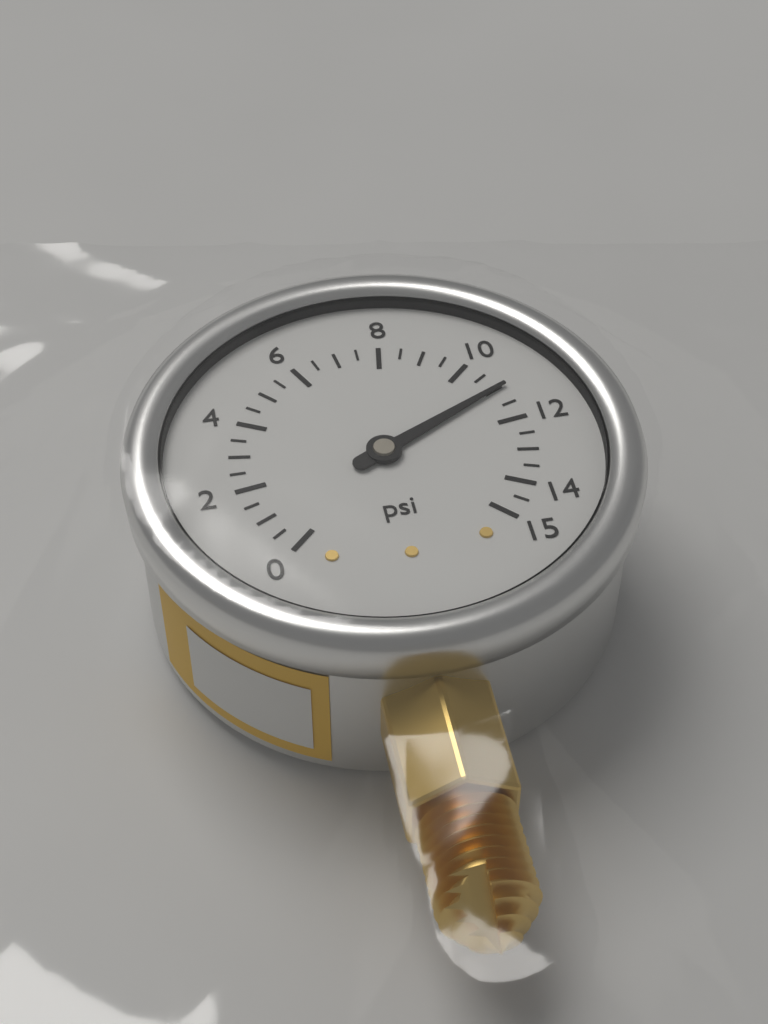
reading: 11.0 psi
